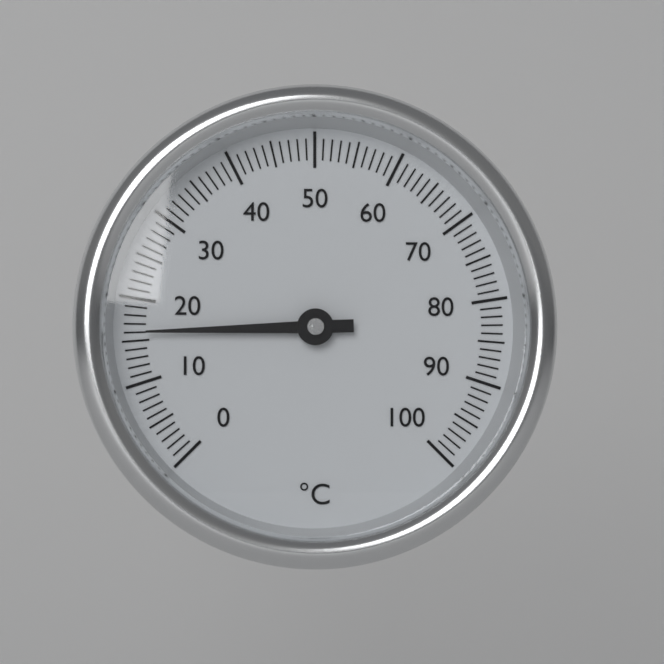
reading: 16 °C
